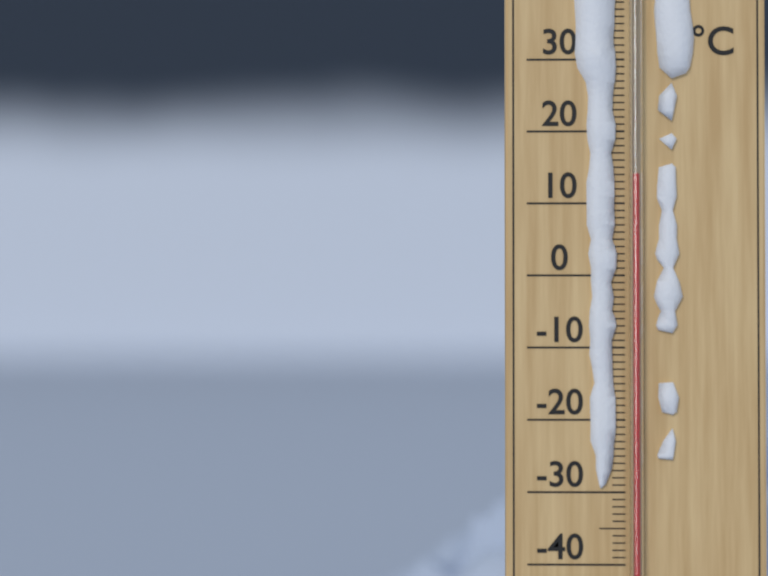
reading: 14 °C
